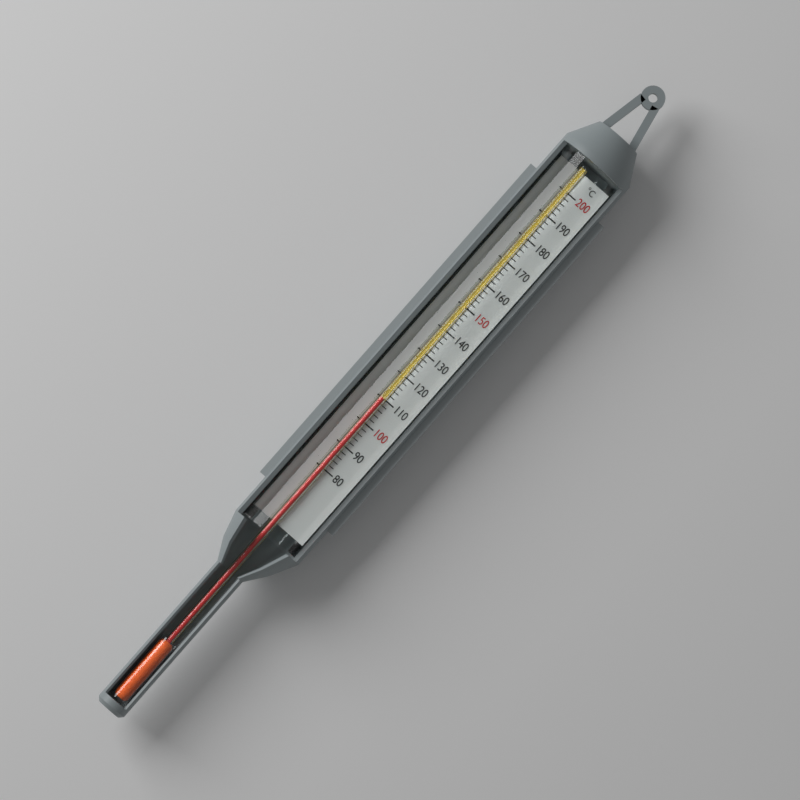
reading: 110 °C
